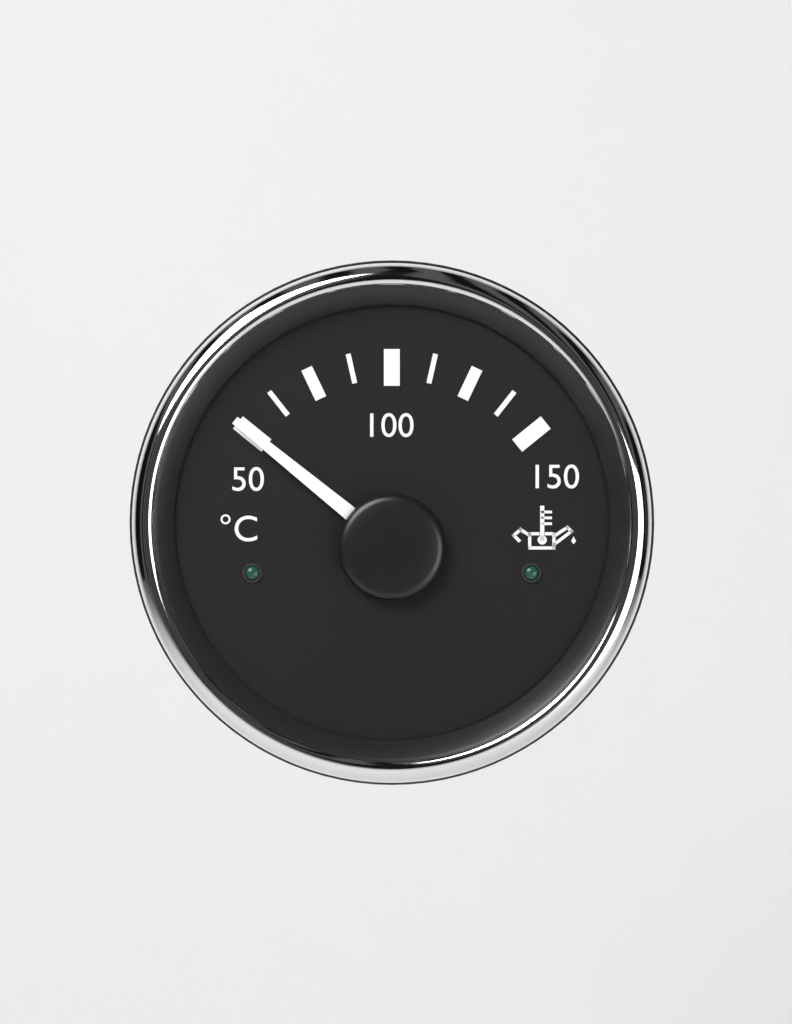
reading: 50.0 °C
